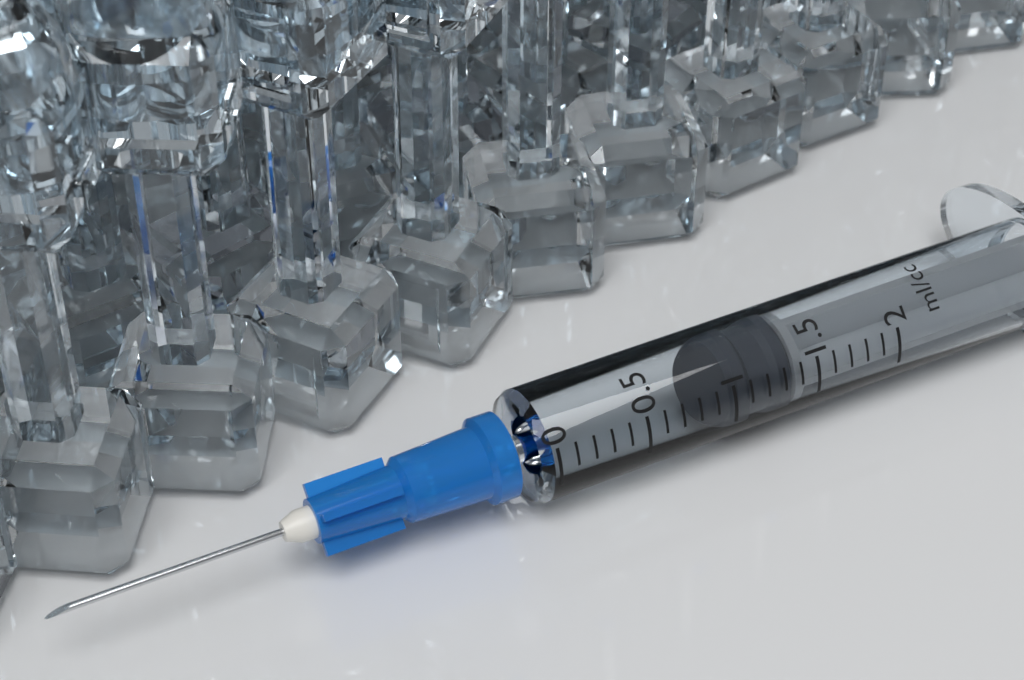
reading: 1.0 ml
